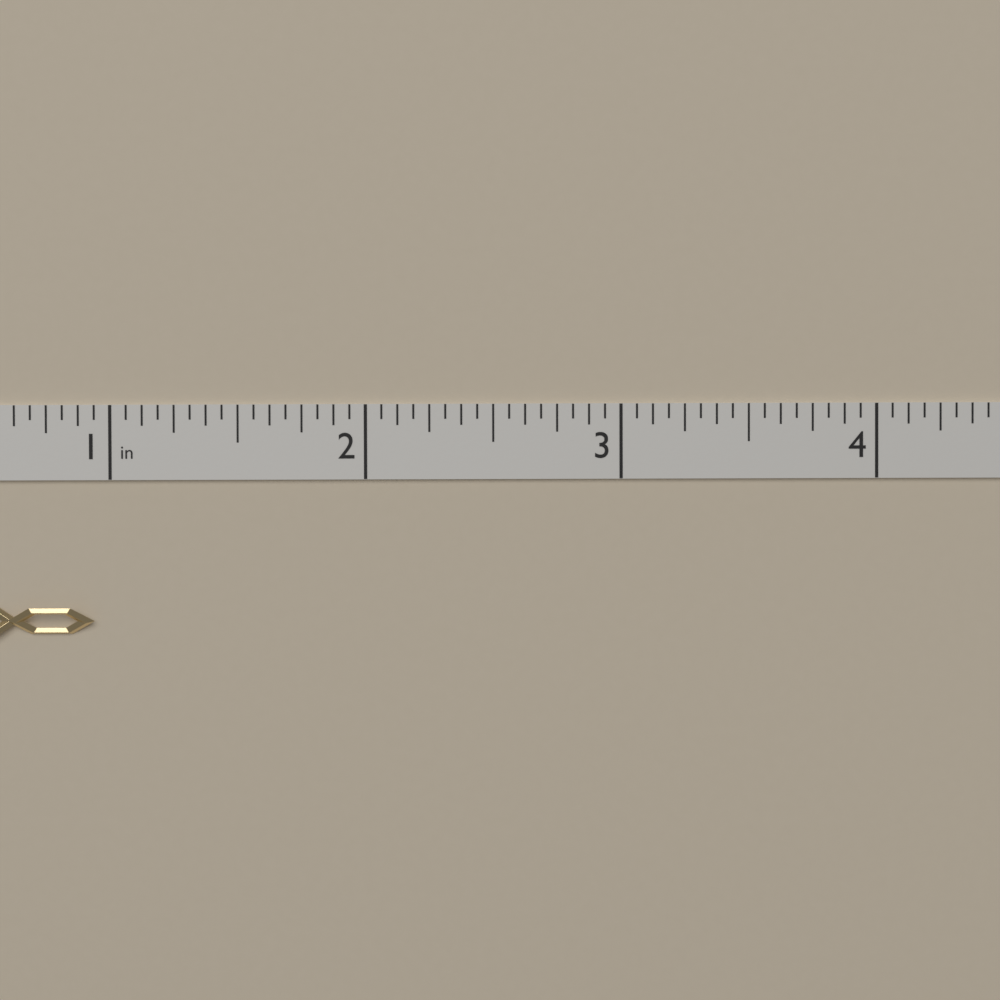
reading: 0.9375 in
